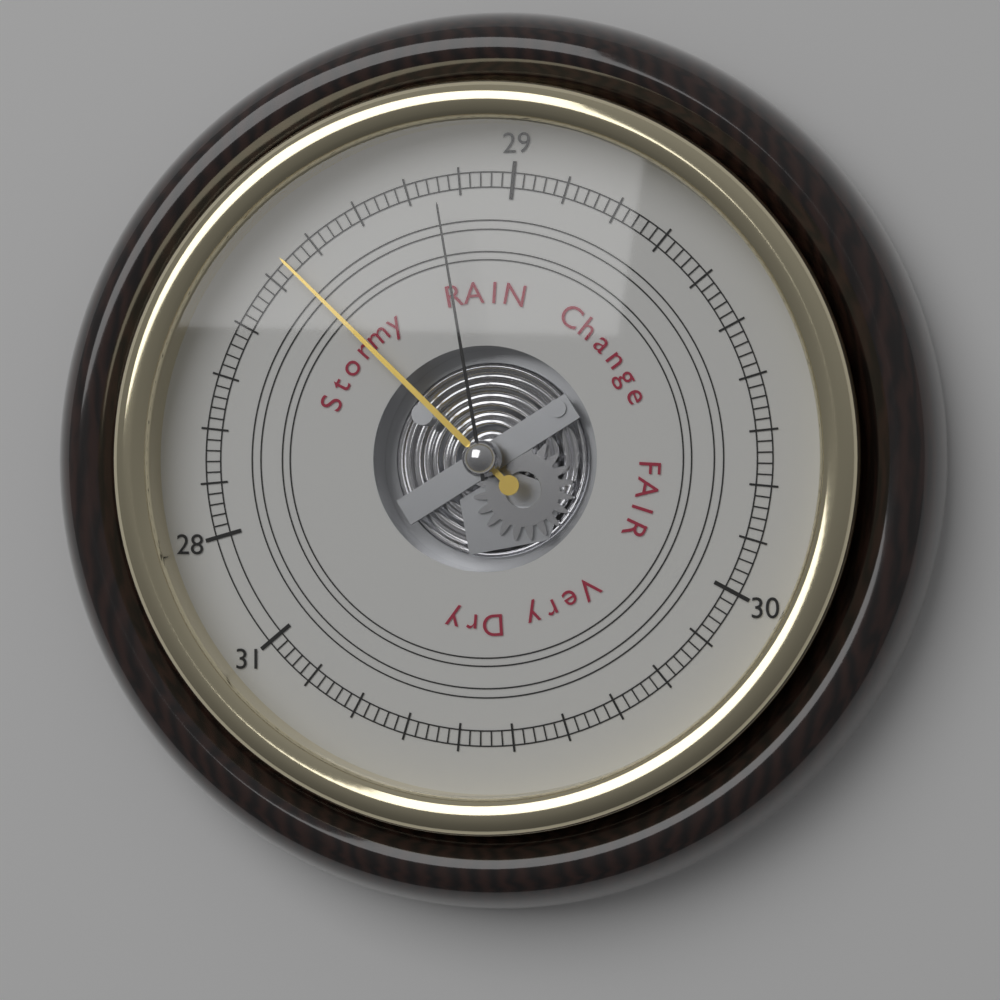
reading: 28.54 (no unit)
